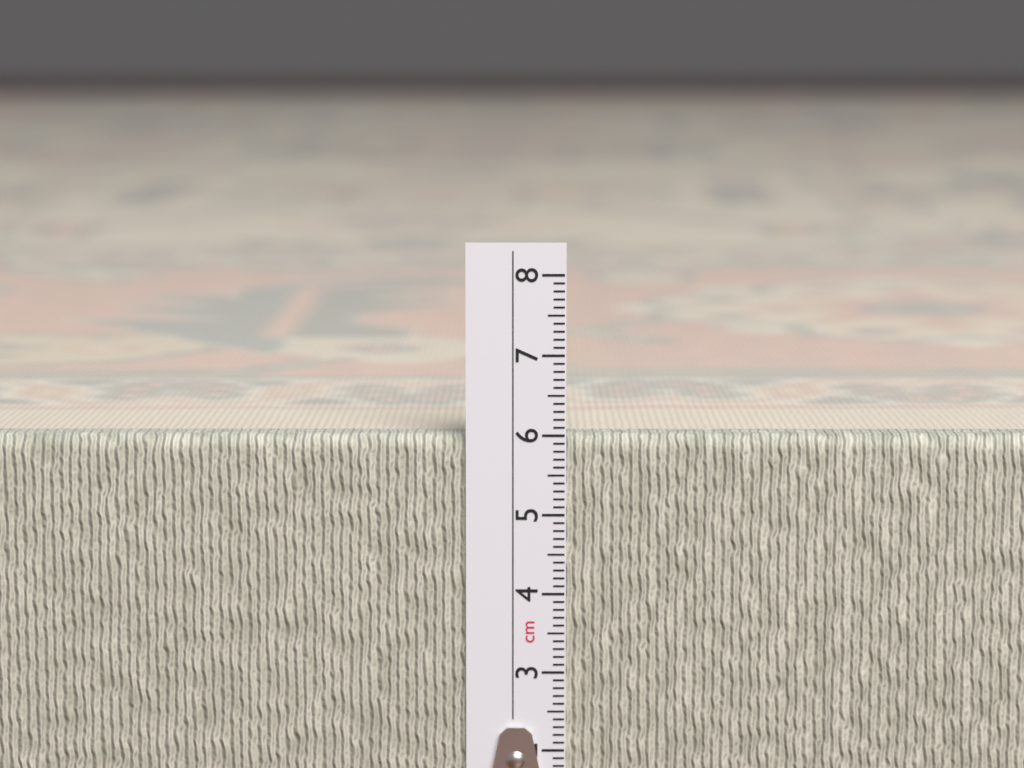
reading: 6.0 cm
